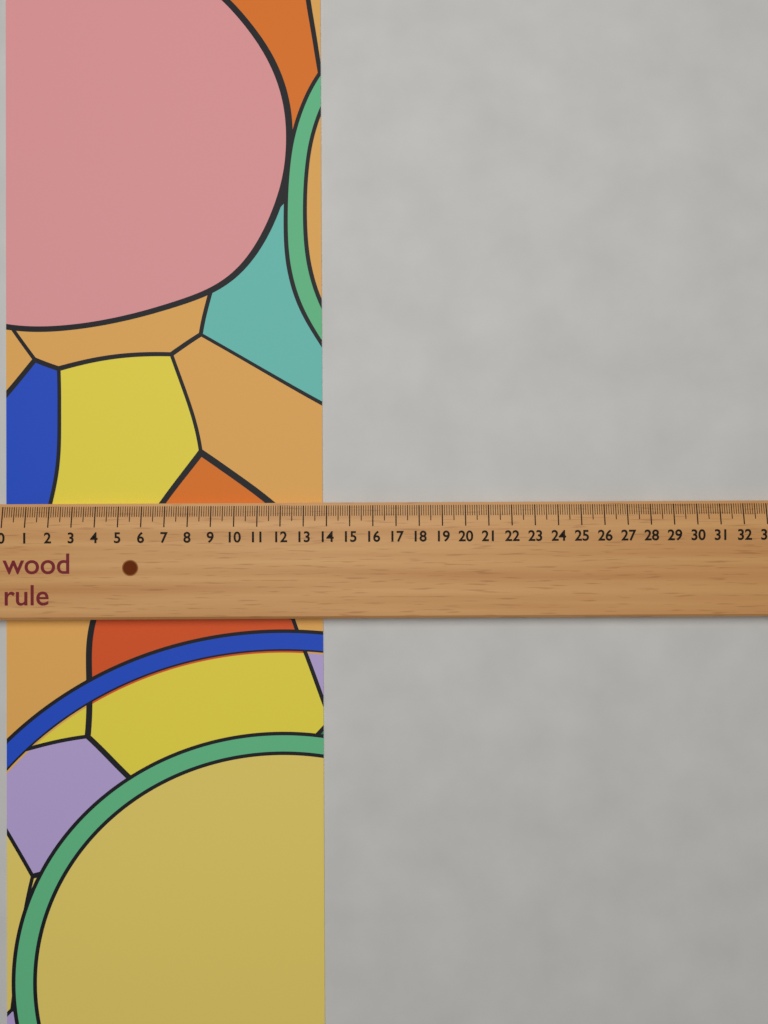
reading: 13.8 (no unit)
